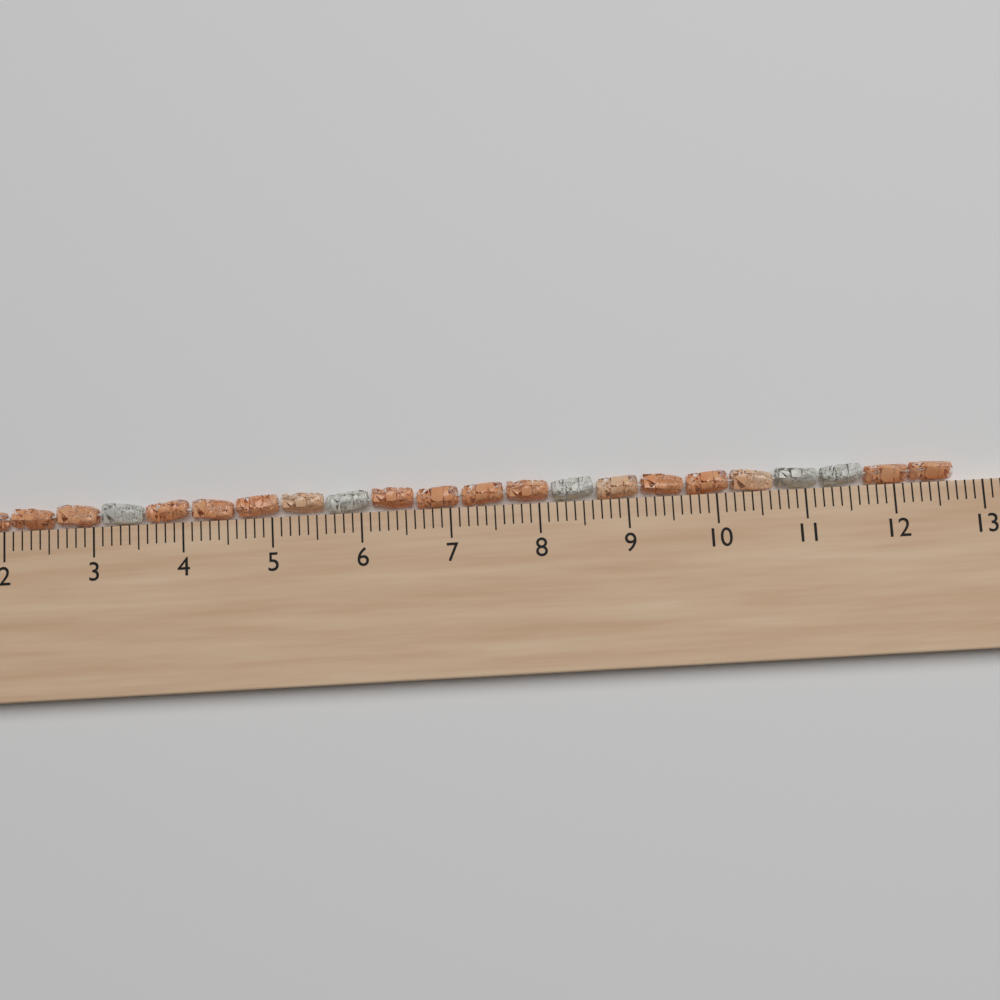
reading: 12.7 cm
